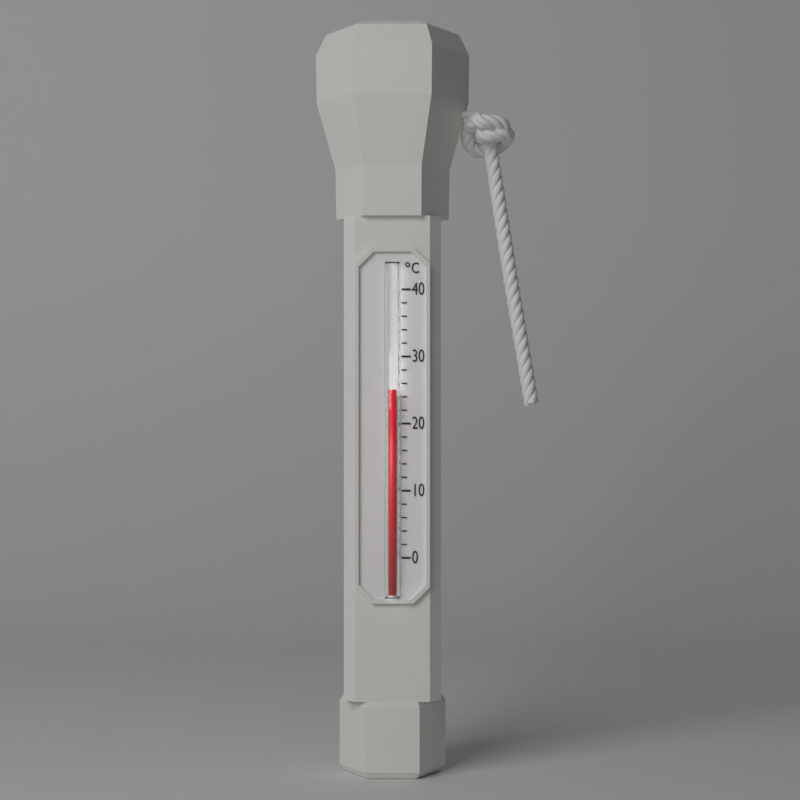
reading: 25 °C
